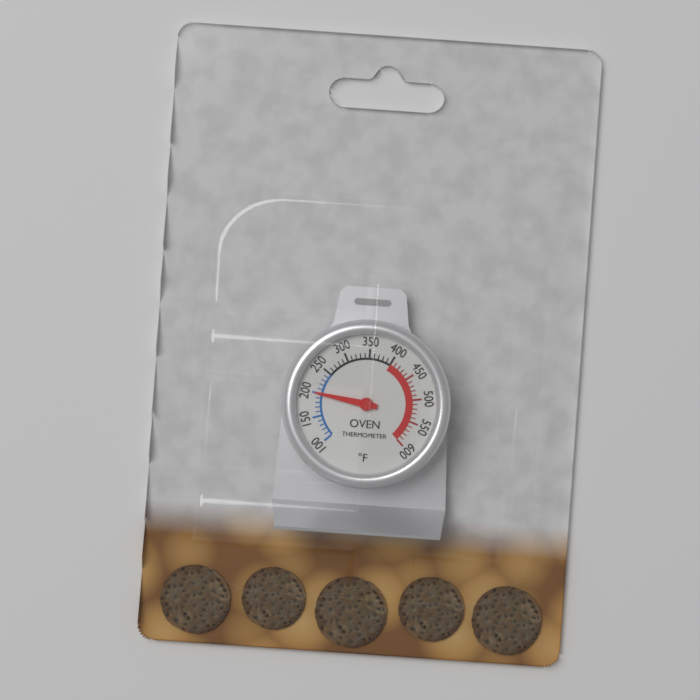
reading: 200 °F
